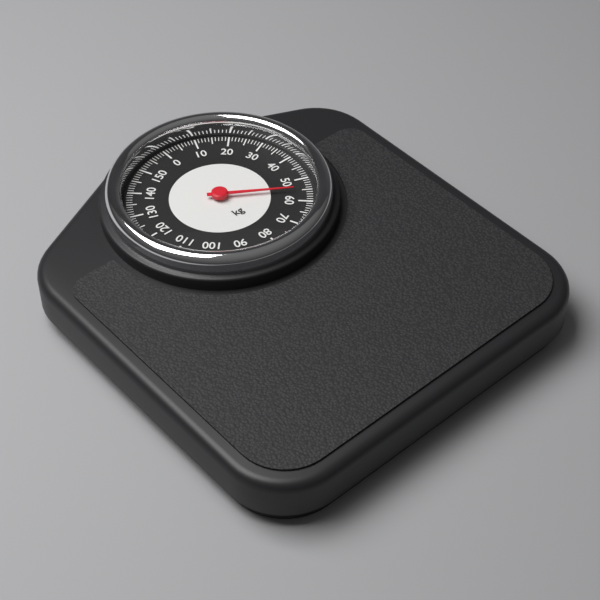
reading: 55 kg
